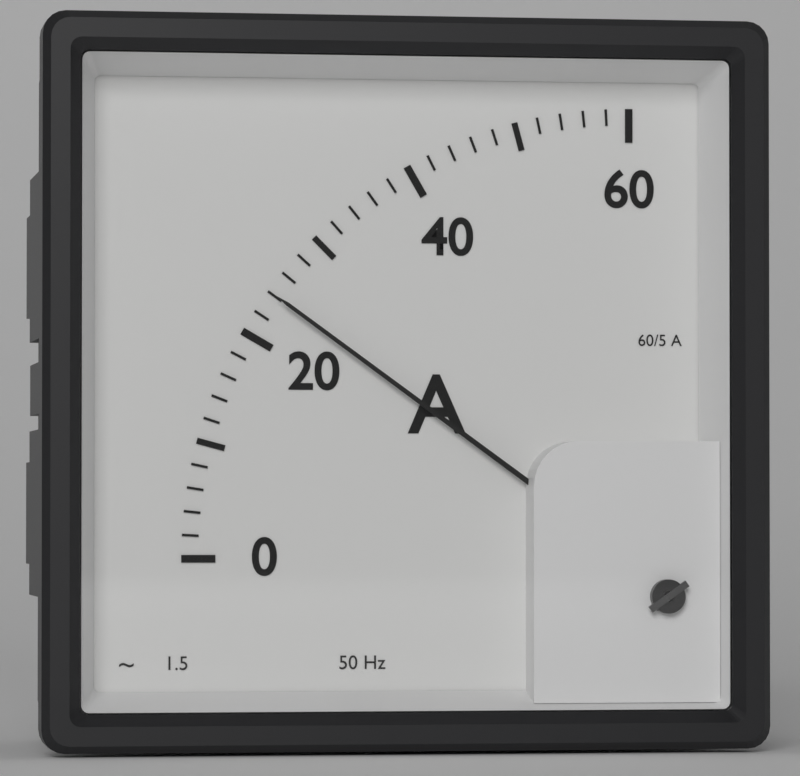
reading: 24 A
